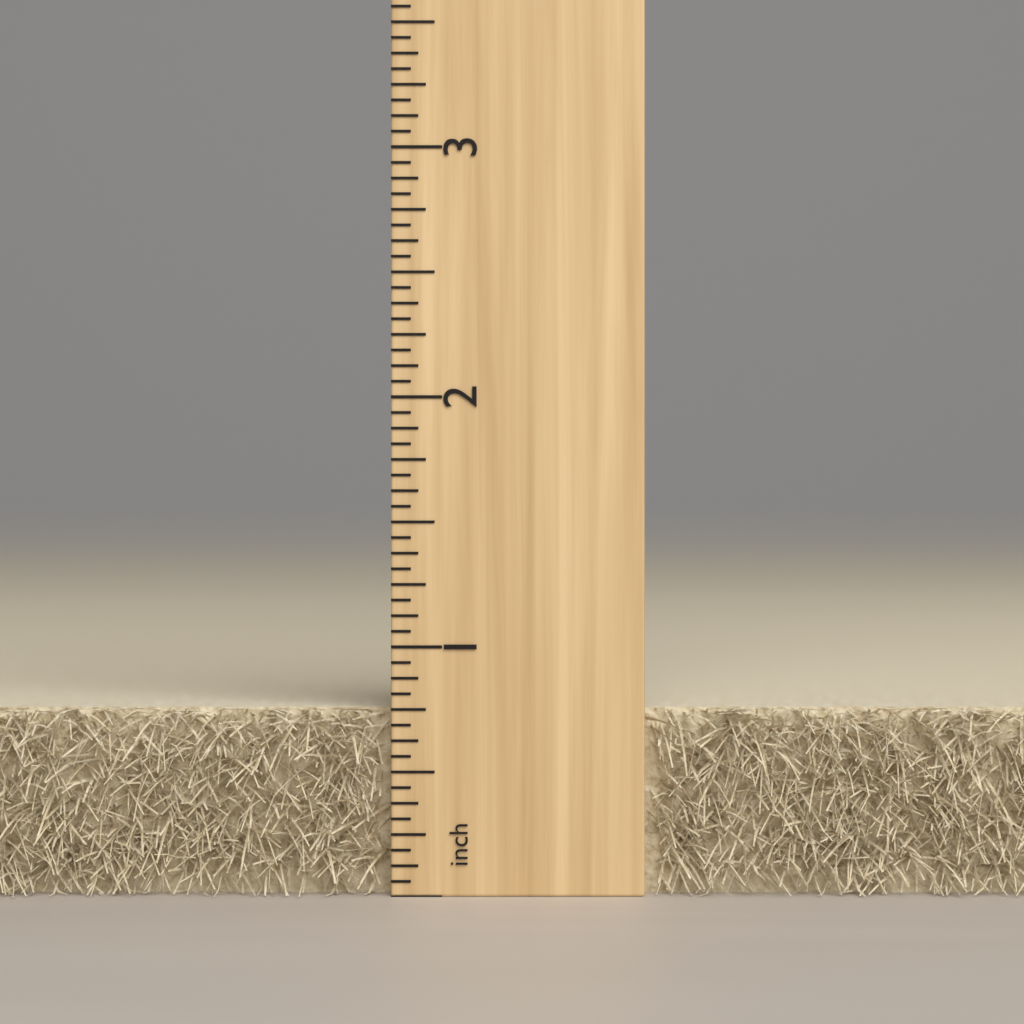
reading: 0.7500 inch
